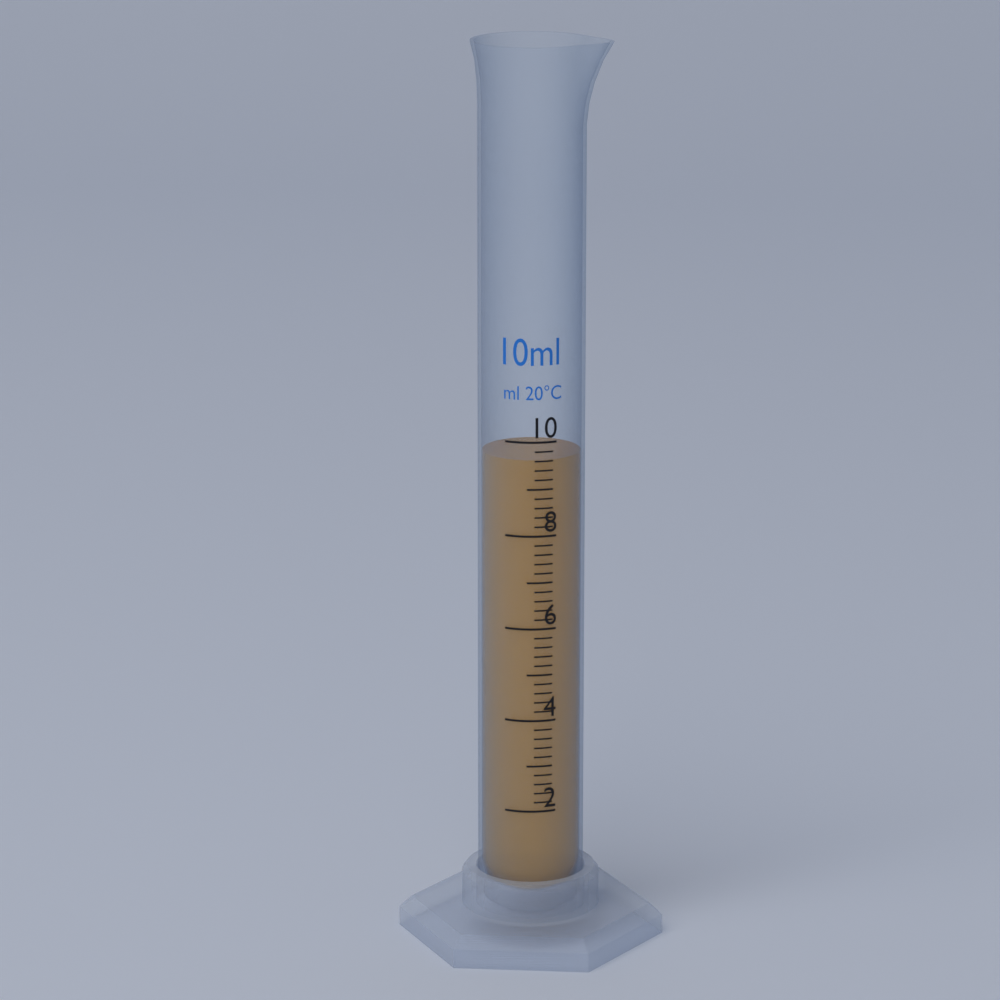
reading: 9.6 ml
